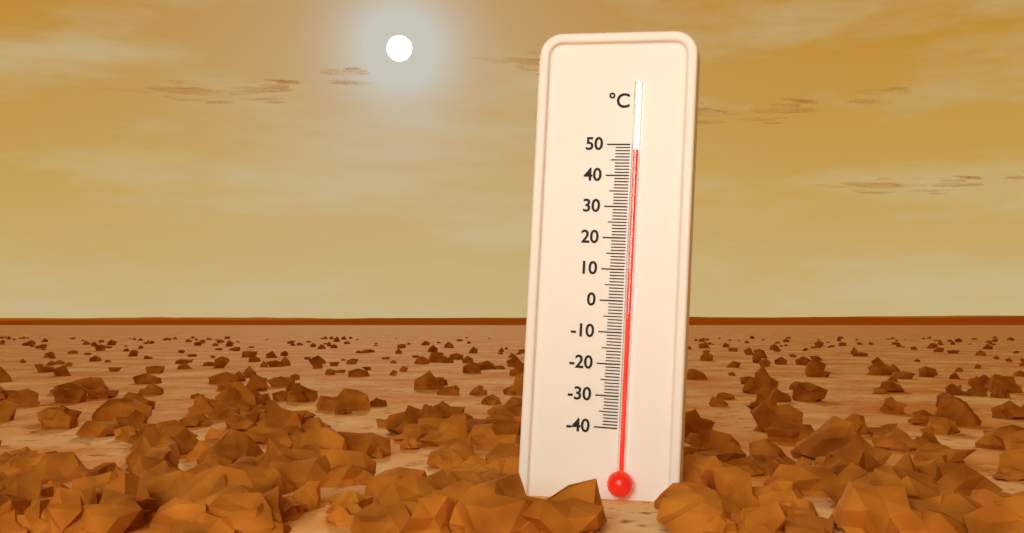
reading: 48 °C
